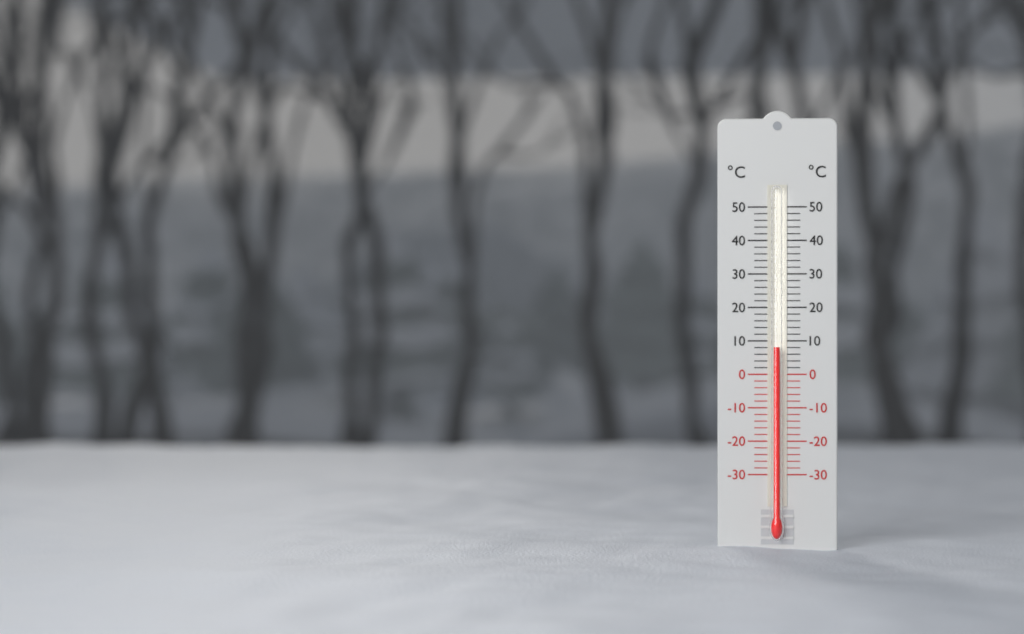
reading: 8 °C
